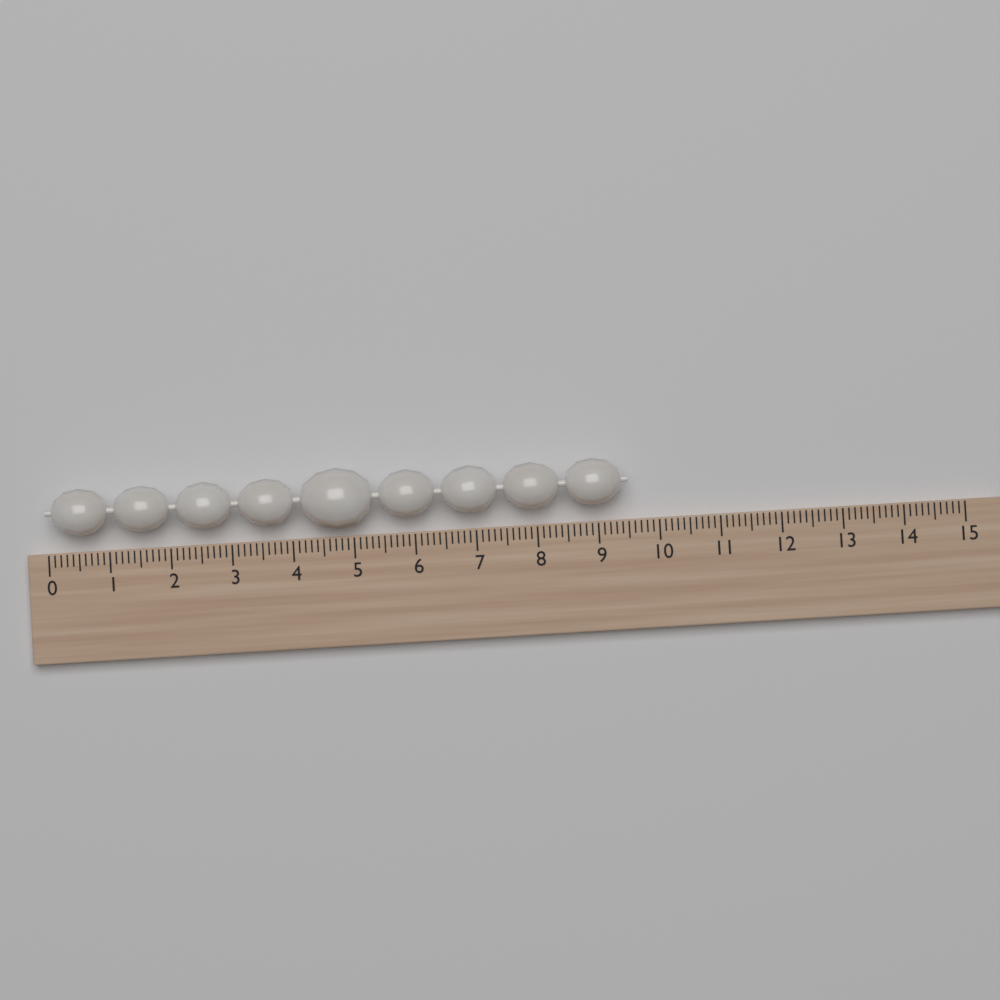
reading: 9.5 (no unit)
